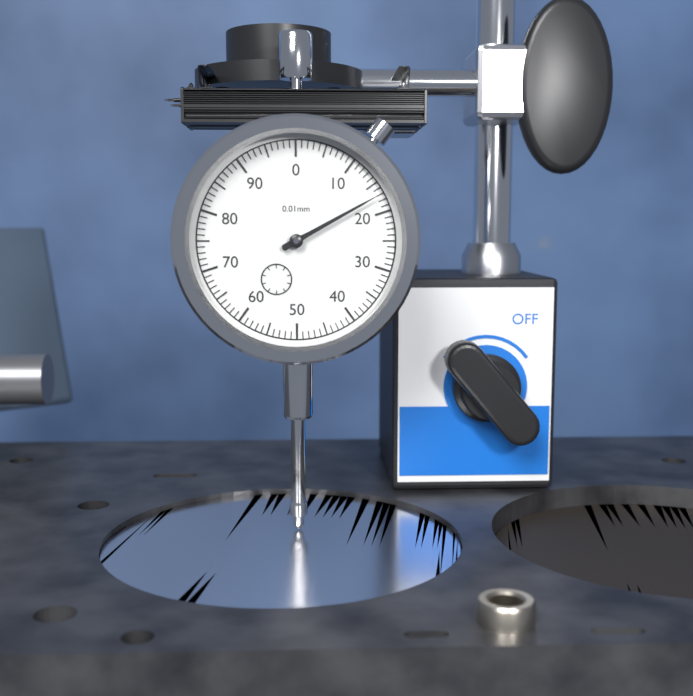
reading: 17 0.01mm
